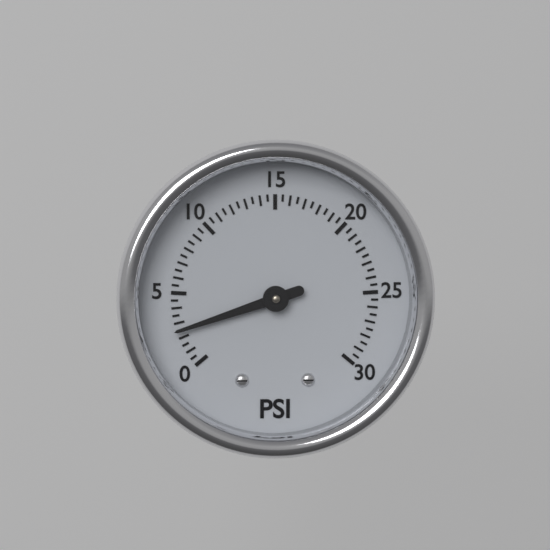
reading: 2.5 psi
